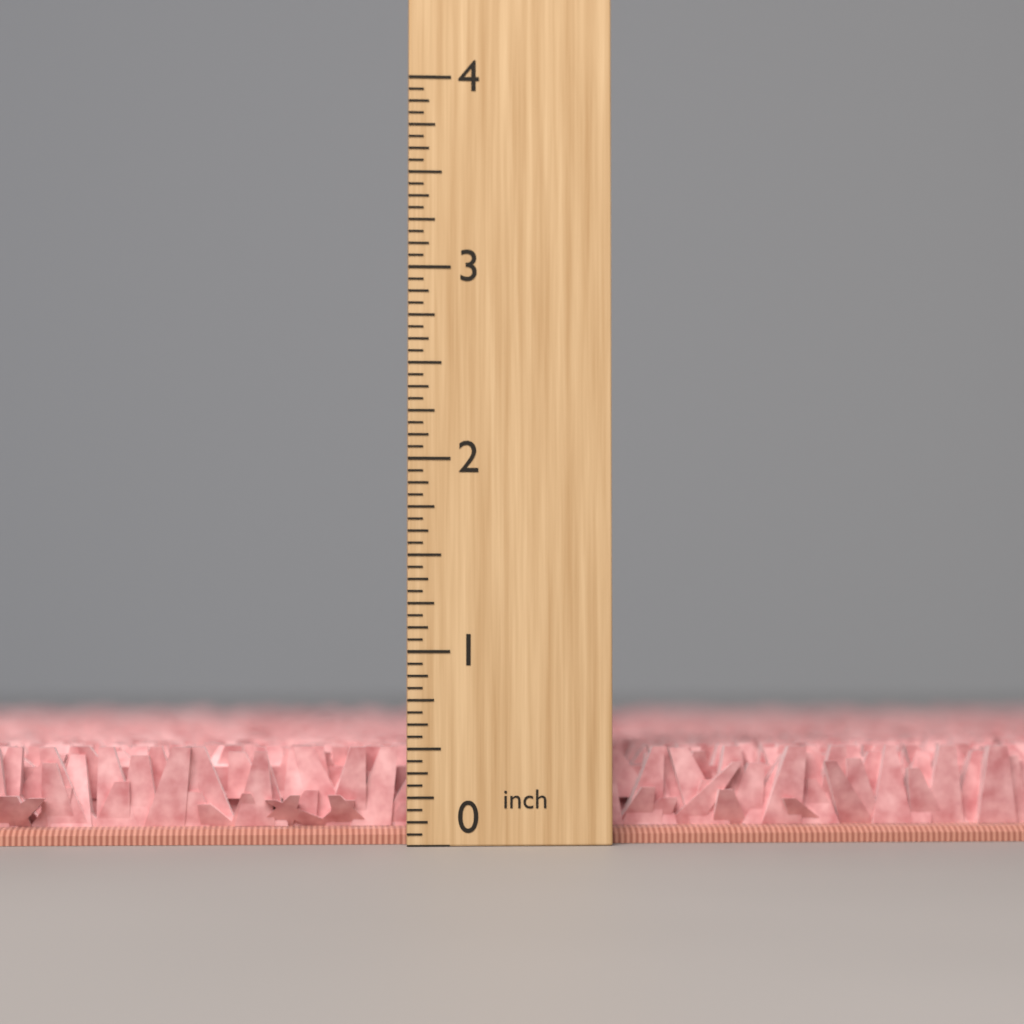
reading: 0.5000 inch
